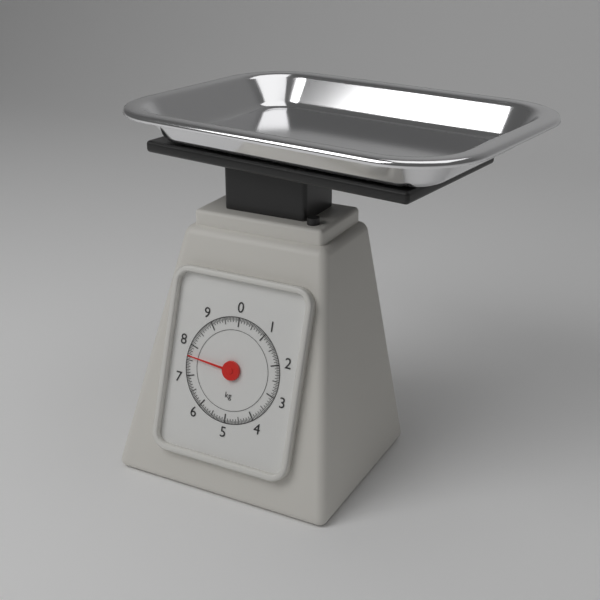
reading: 7.65 kg
